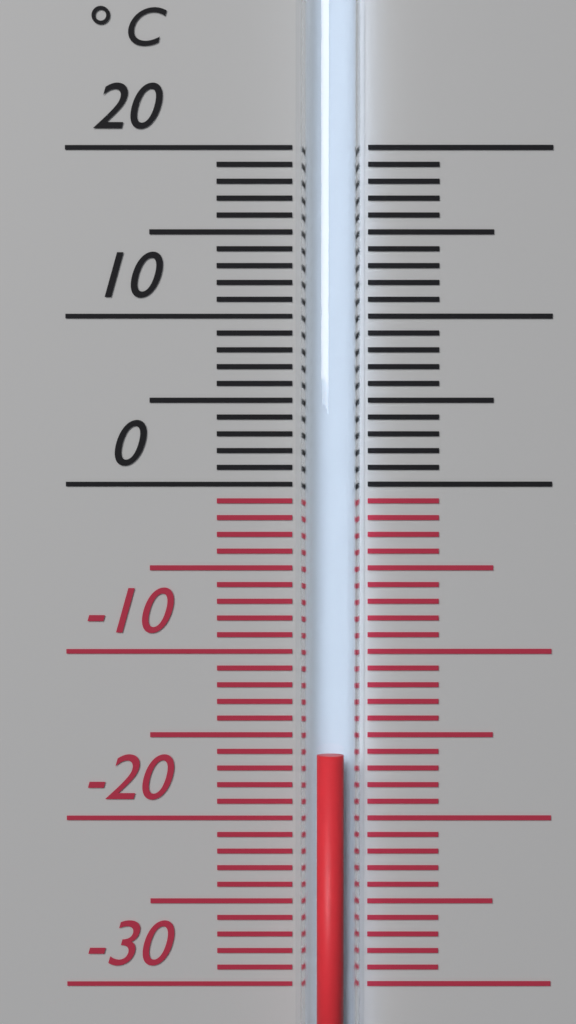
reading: -16 °C
